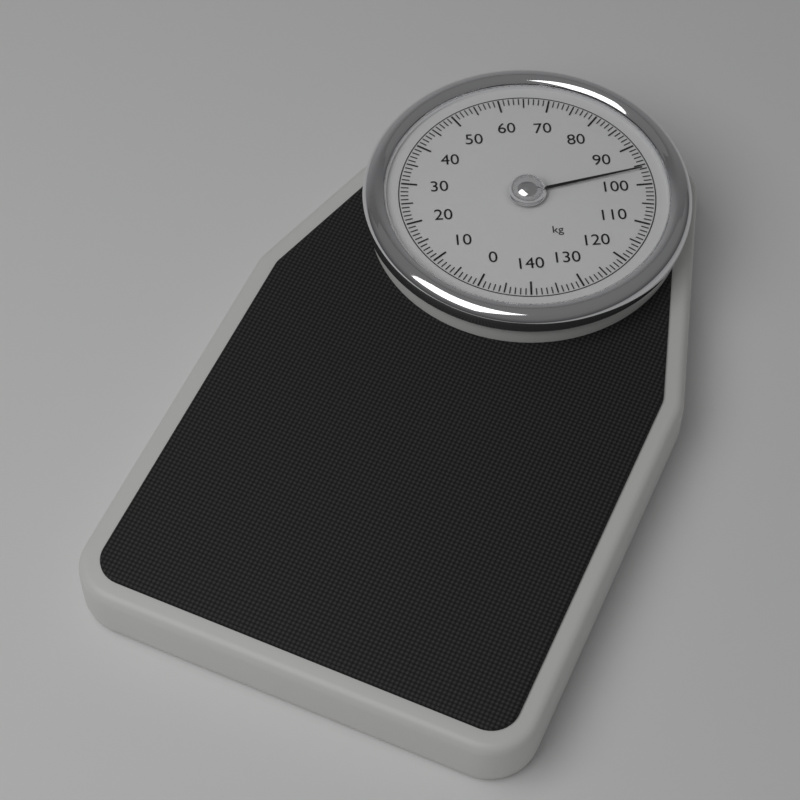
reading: 96 kg
